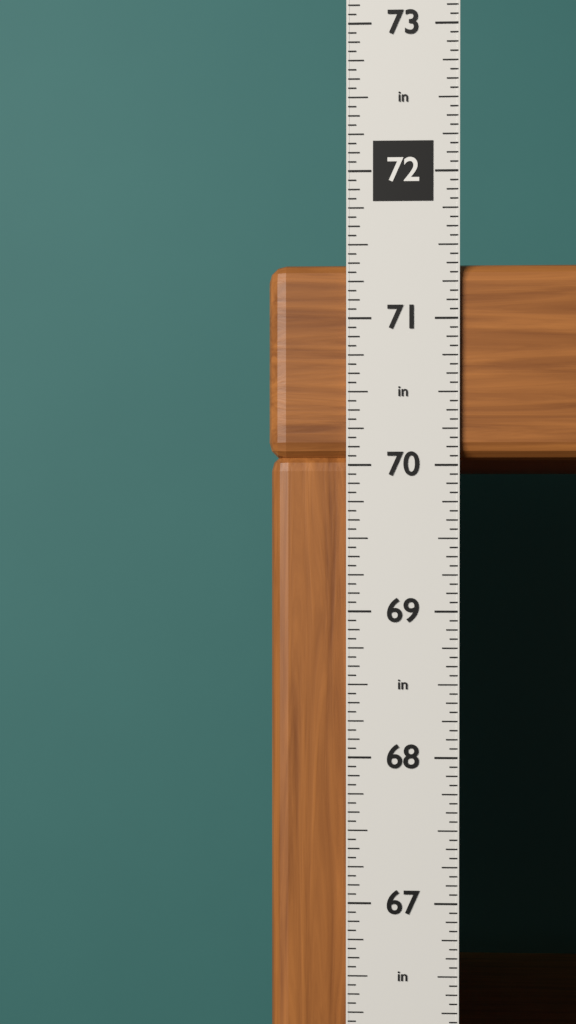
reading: 71.3750 in
